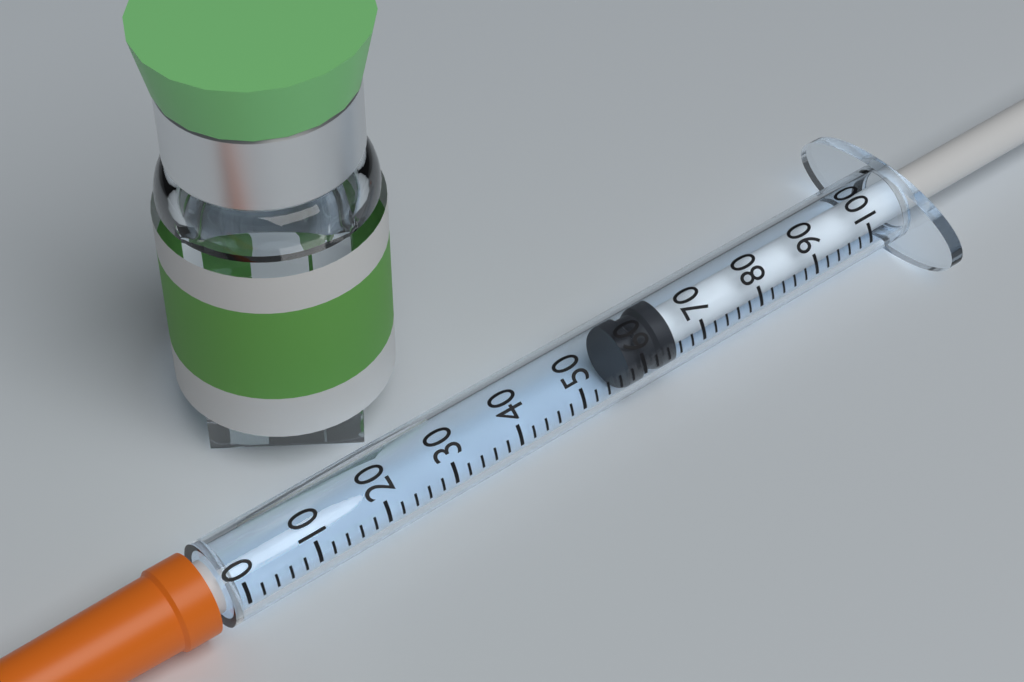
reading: 58 (no unit)
